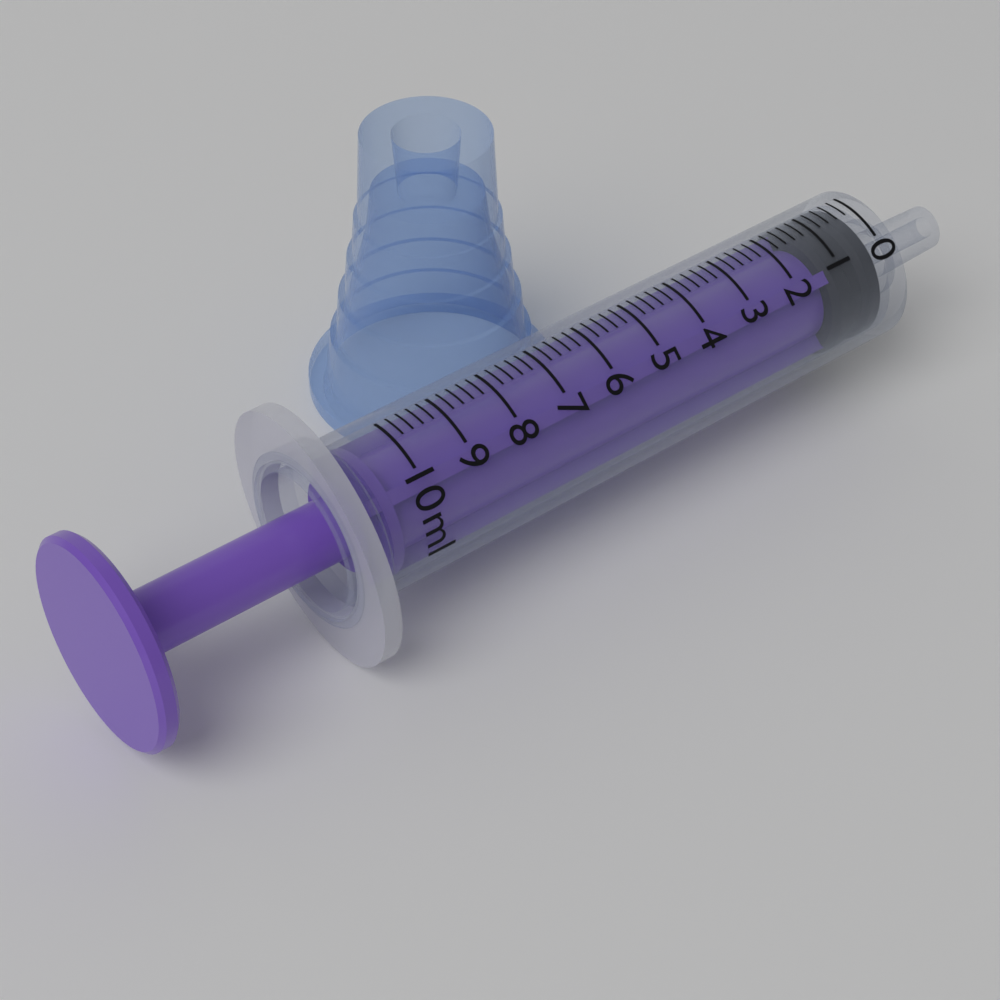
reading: 0.0 ml
